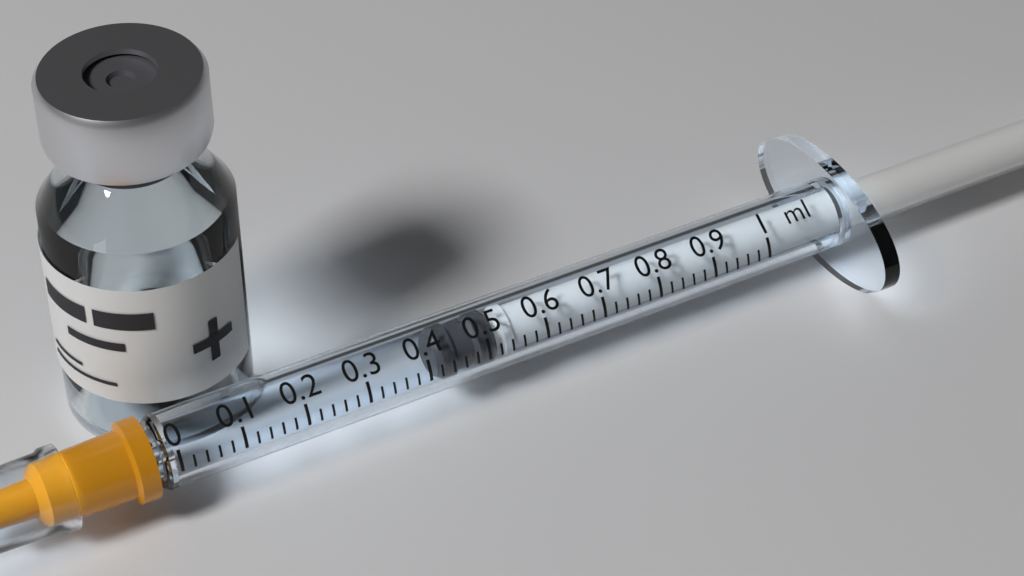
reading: 0.42 ml
